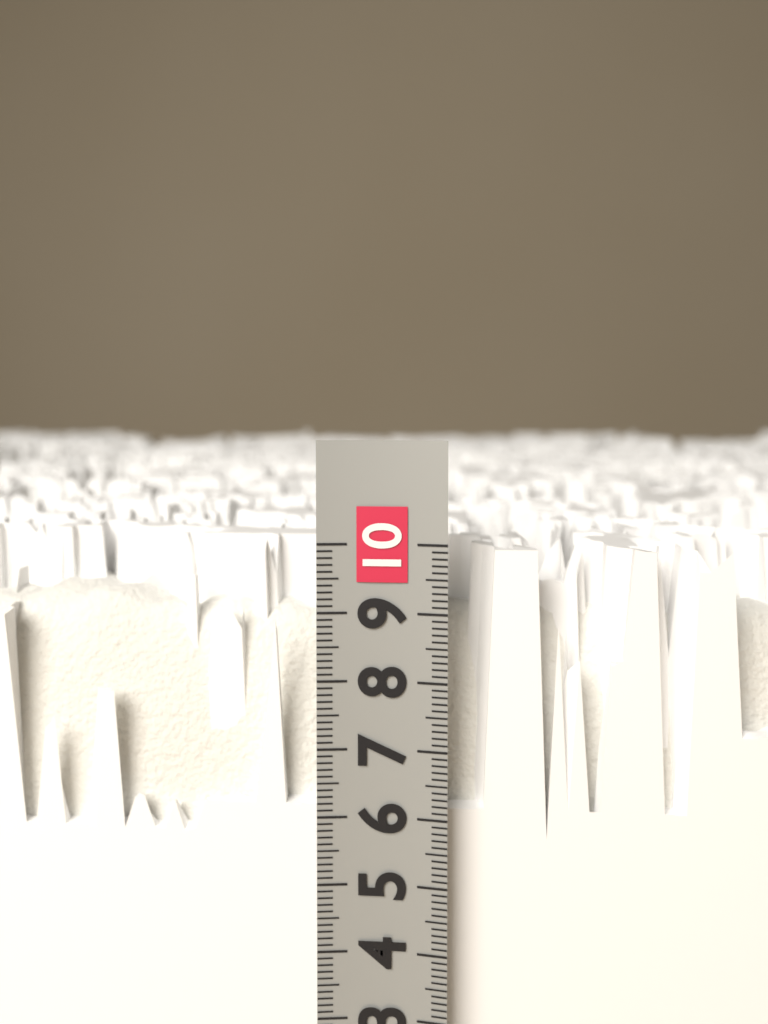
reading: 9.9 (no unit)
